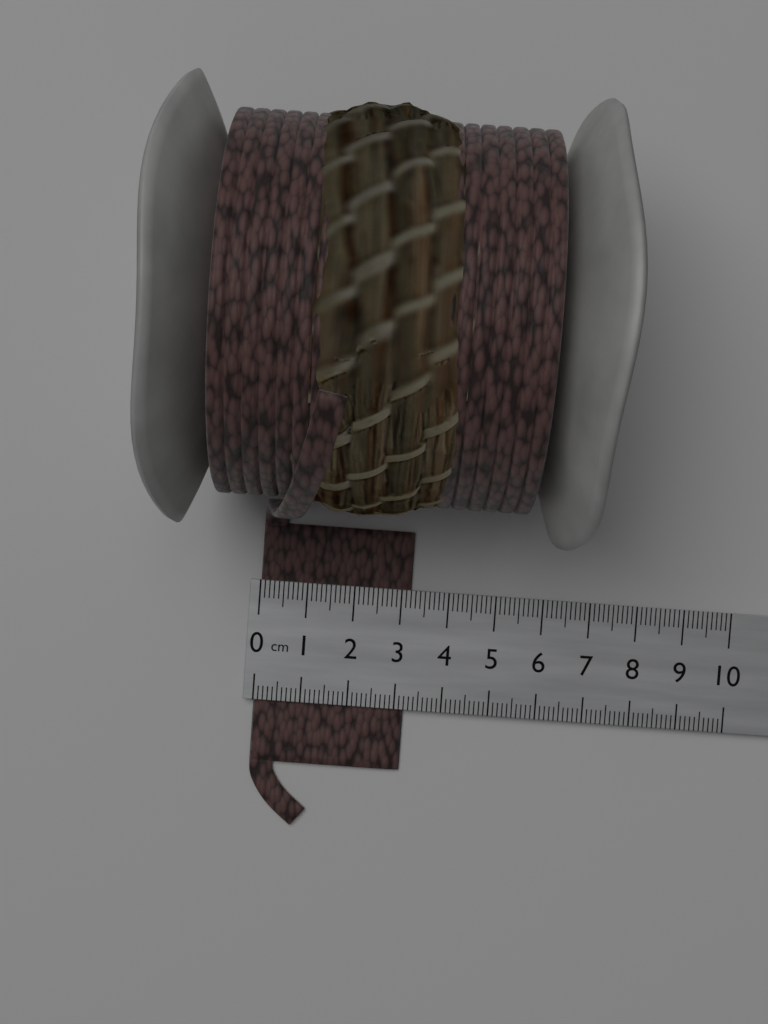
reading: 3.2 cm
